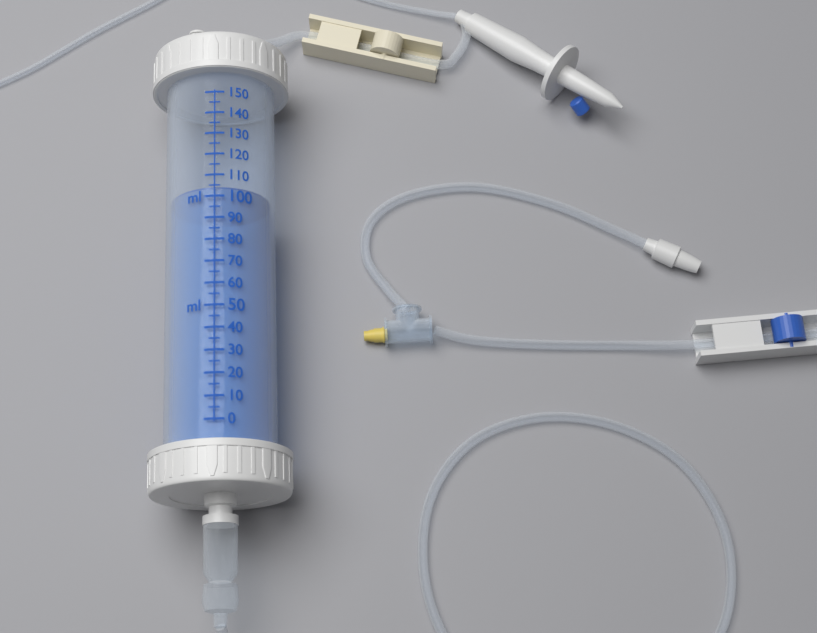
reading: 105 ml
